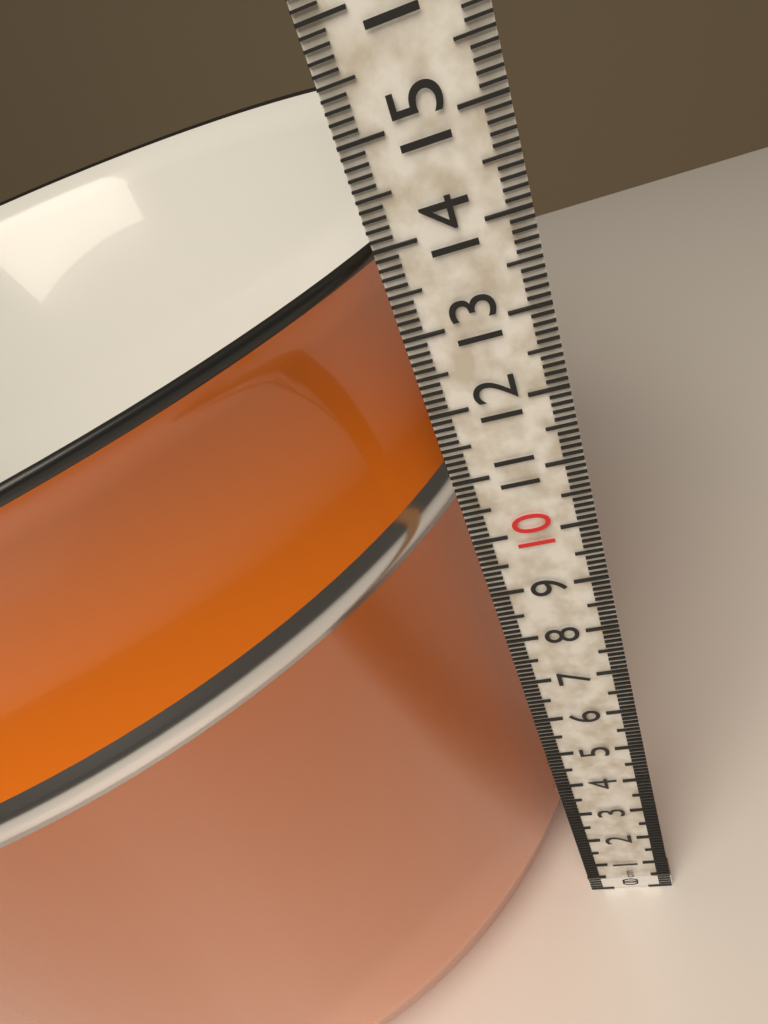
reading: 14.0 cm
